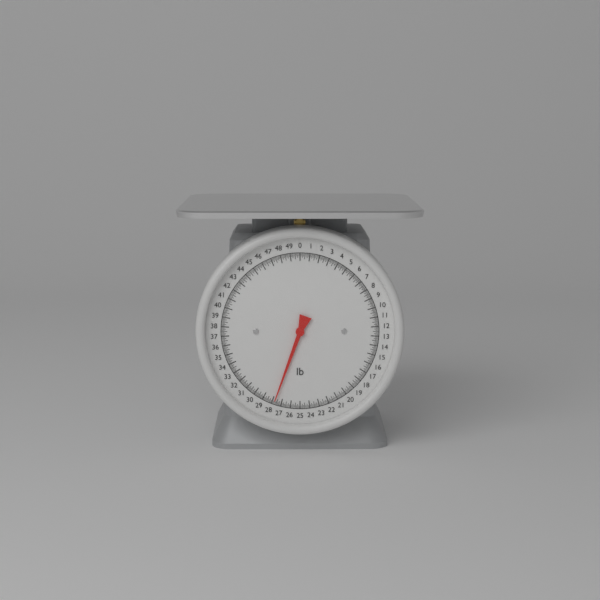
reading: 27.750 lb
